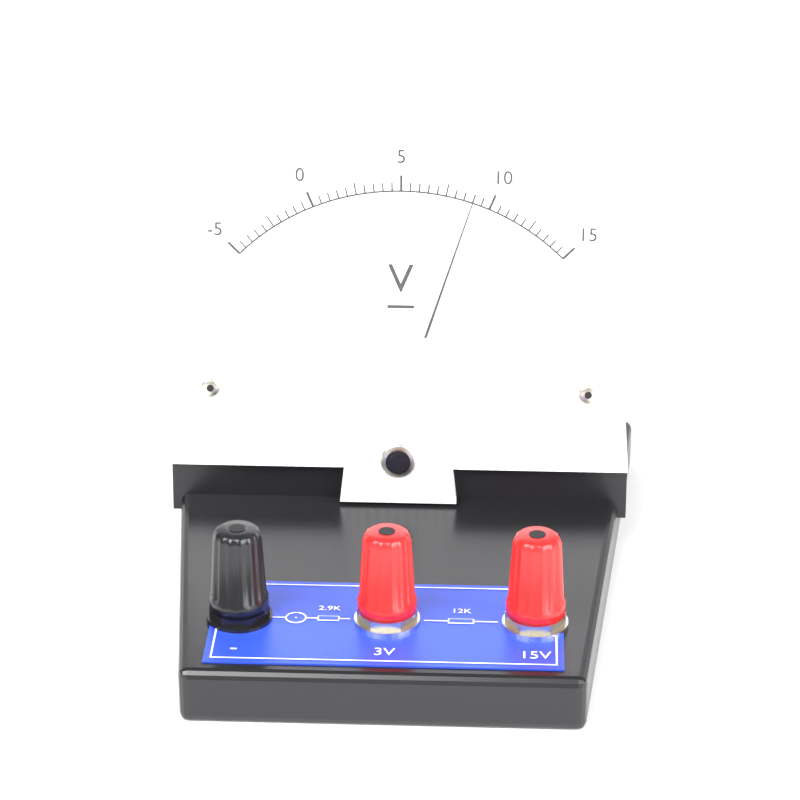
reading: 9.0 V
